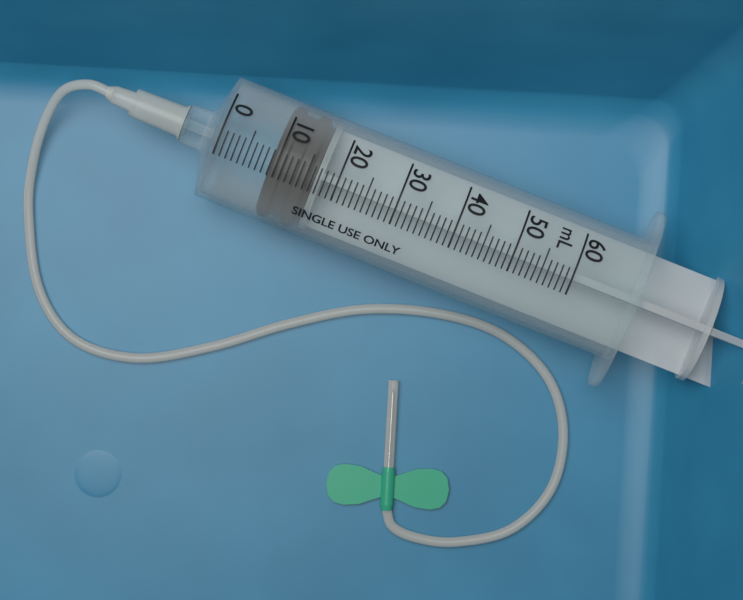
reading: 9 mL
